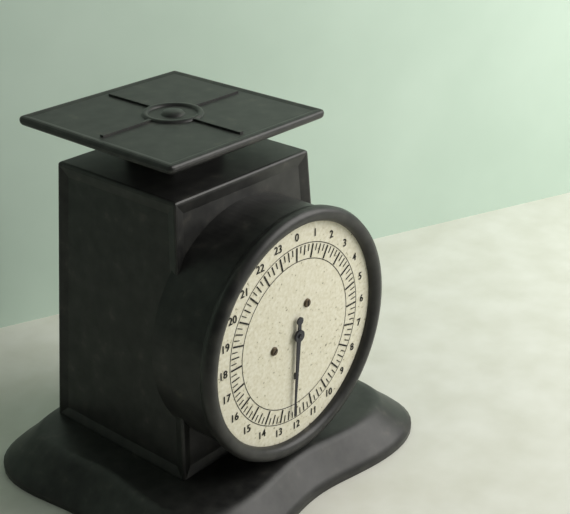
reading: 12.25 lb
